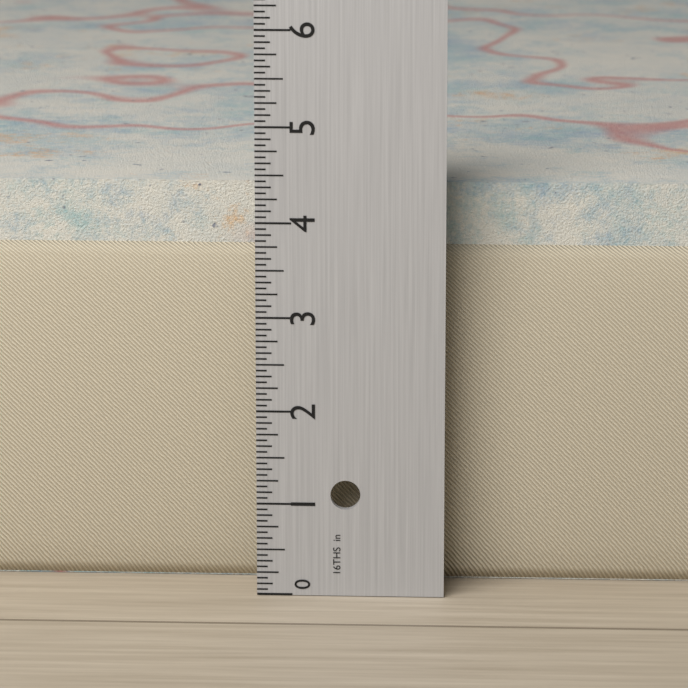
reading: 4.3125 in
